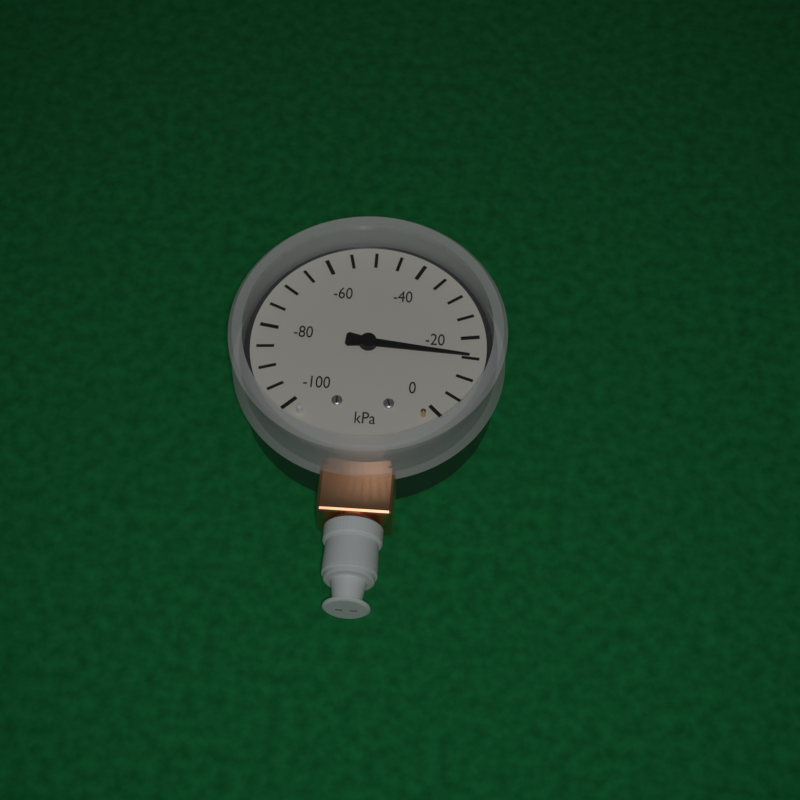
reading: -15 kPa
